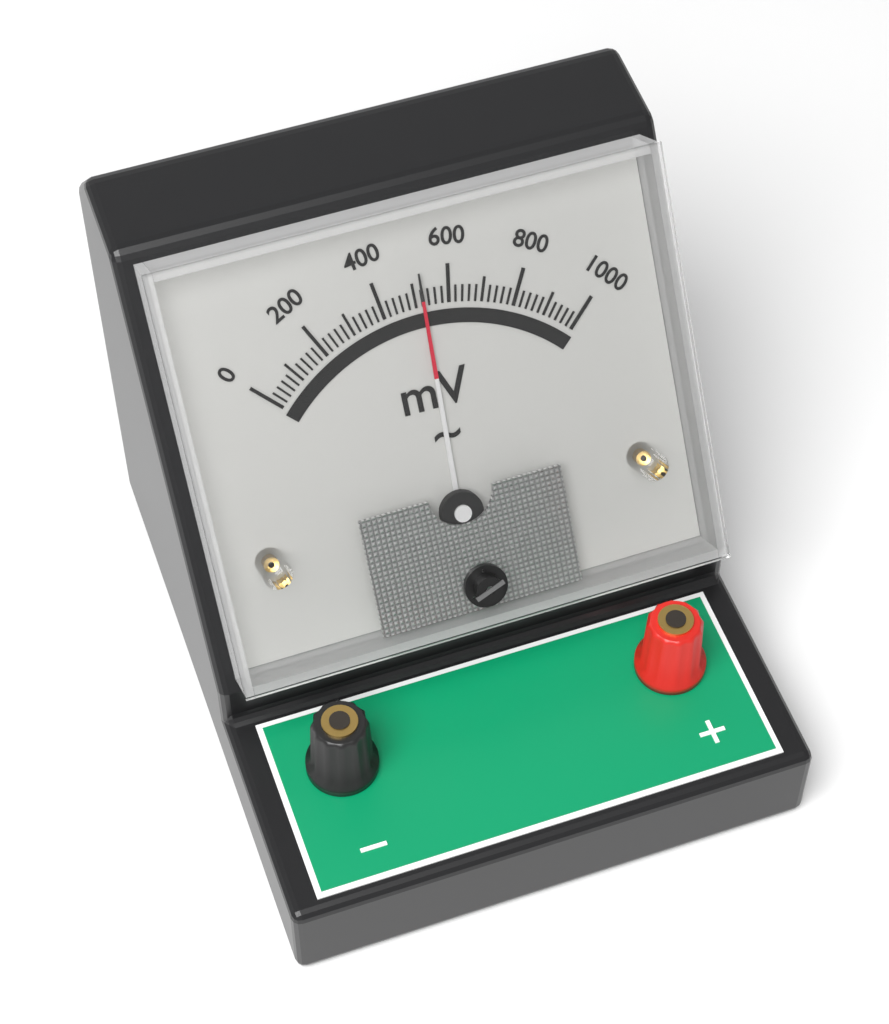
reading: 520 mV
